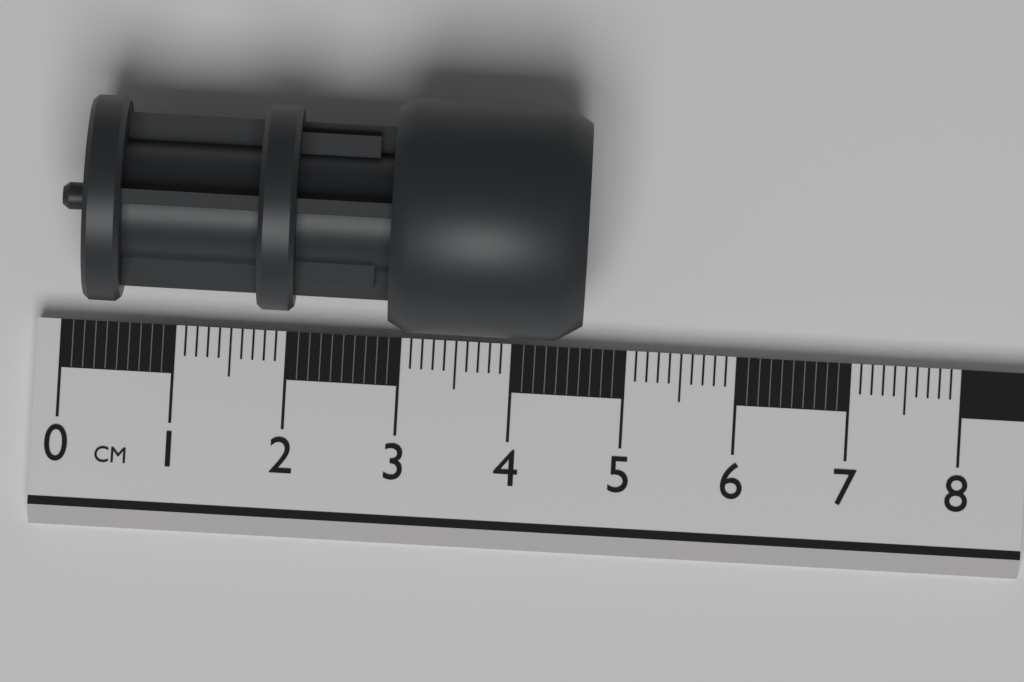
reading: 4.6 cm
